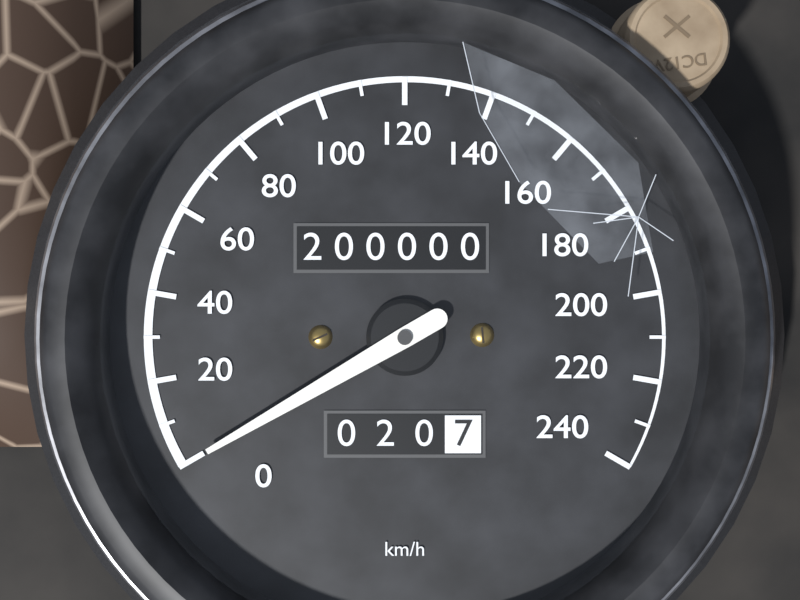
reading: 0 km/h
